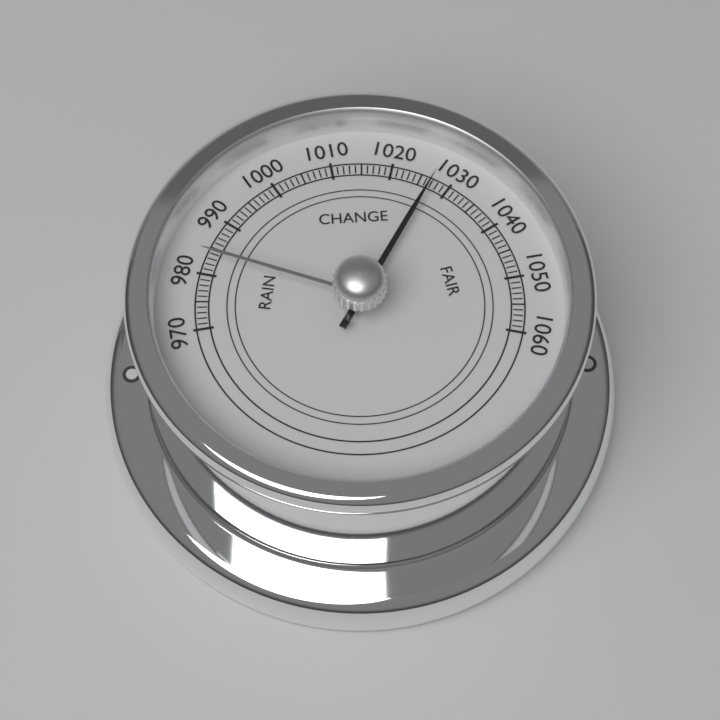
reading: 1027 (no unit)
